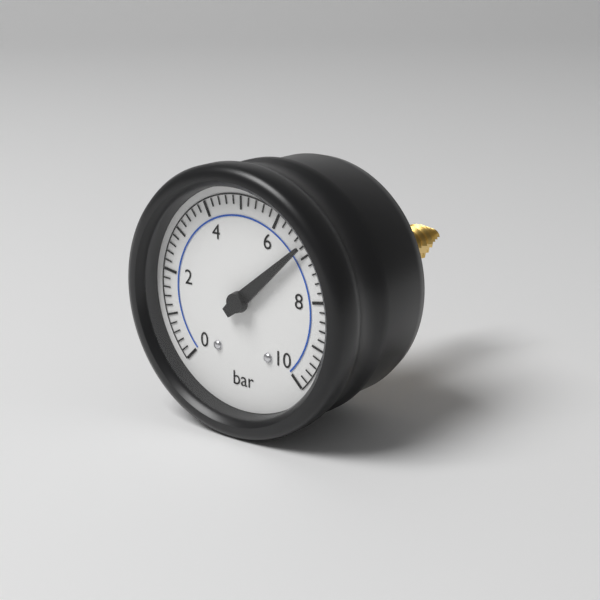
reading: 6.8 bar
